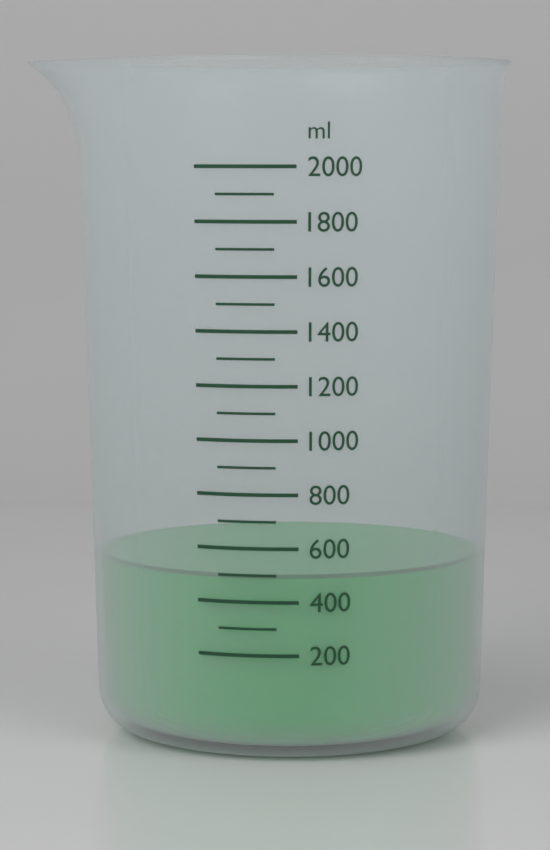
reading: 500 ml
